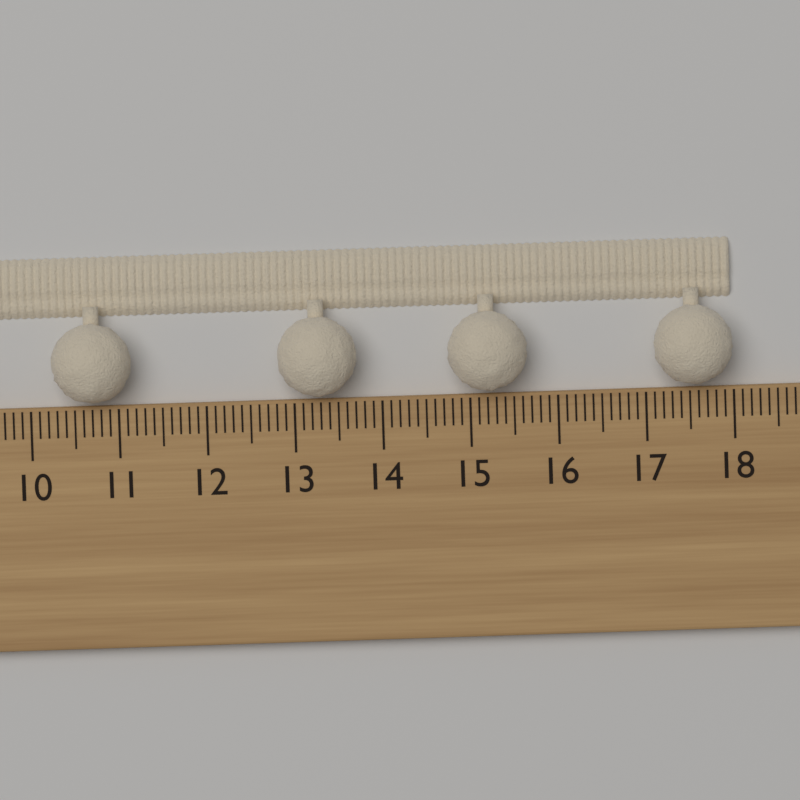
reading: 18.0 cm
